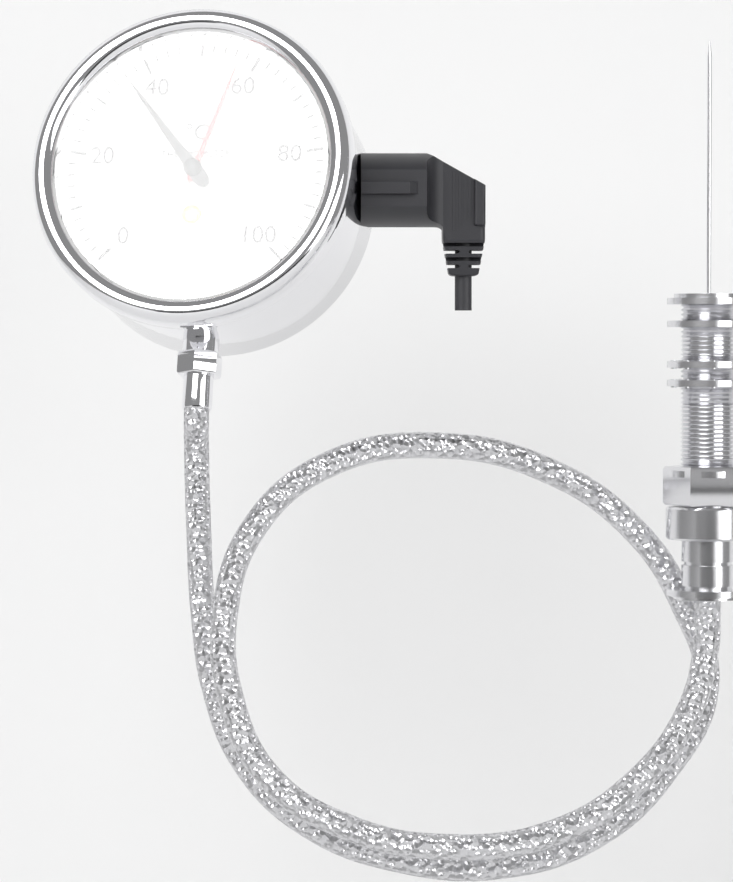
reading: 36 °C
